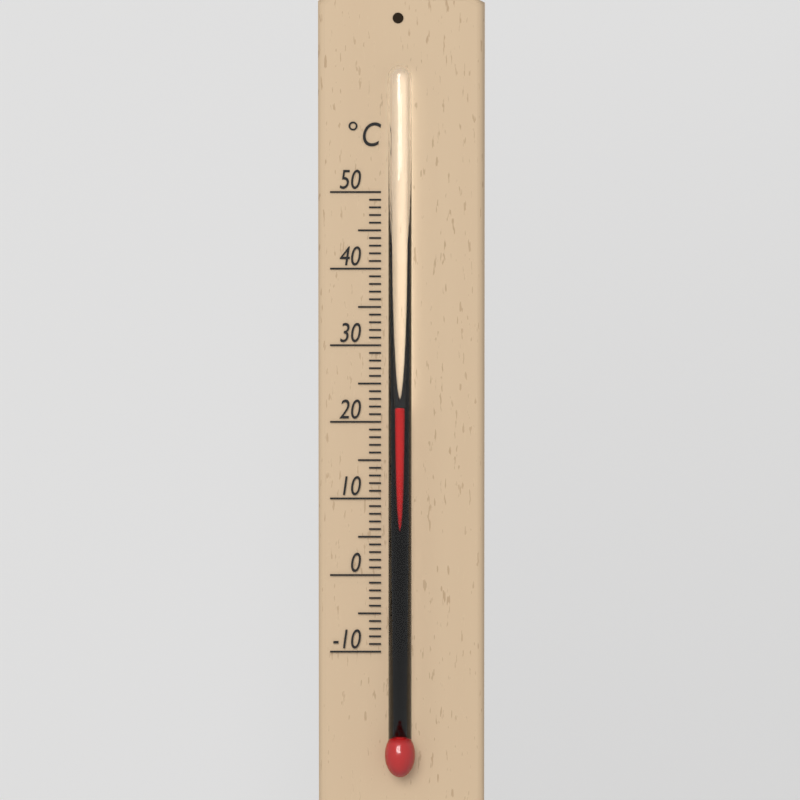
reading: 22 °C
